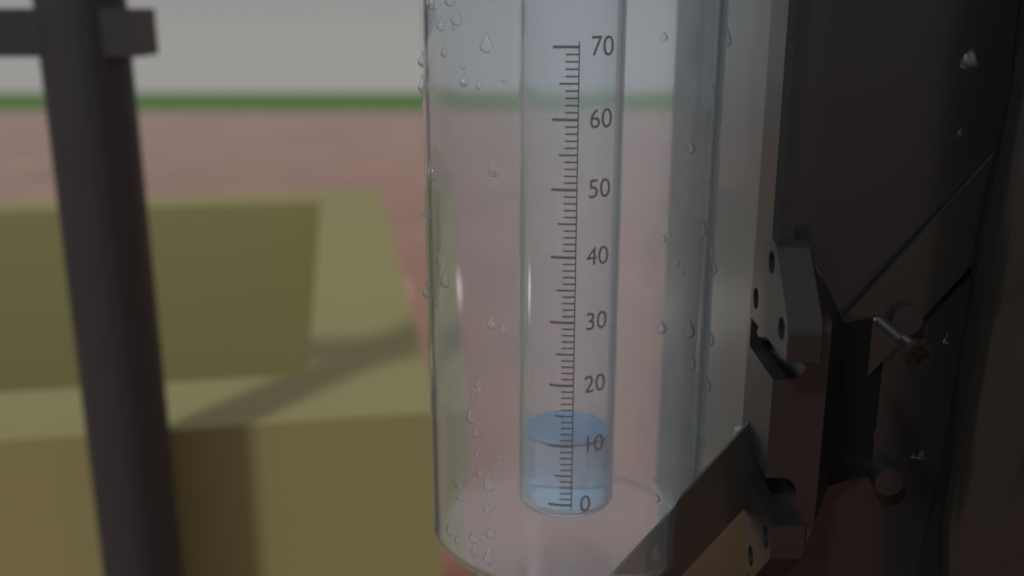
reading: 10 (no unit)
